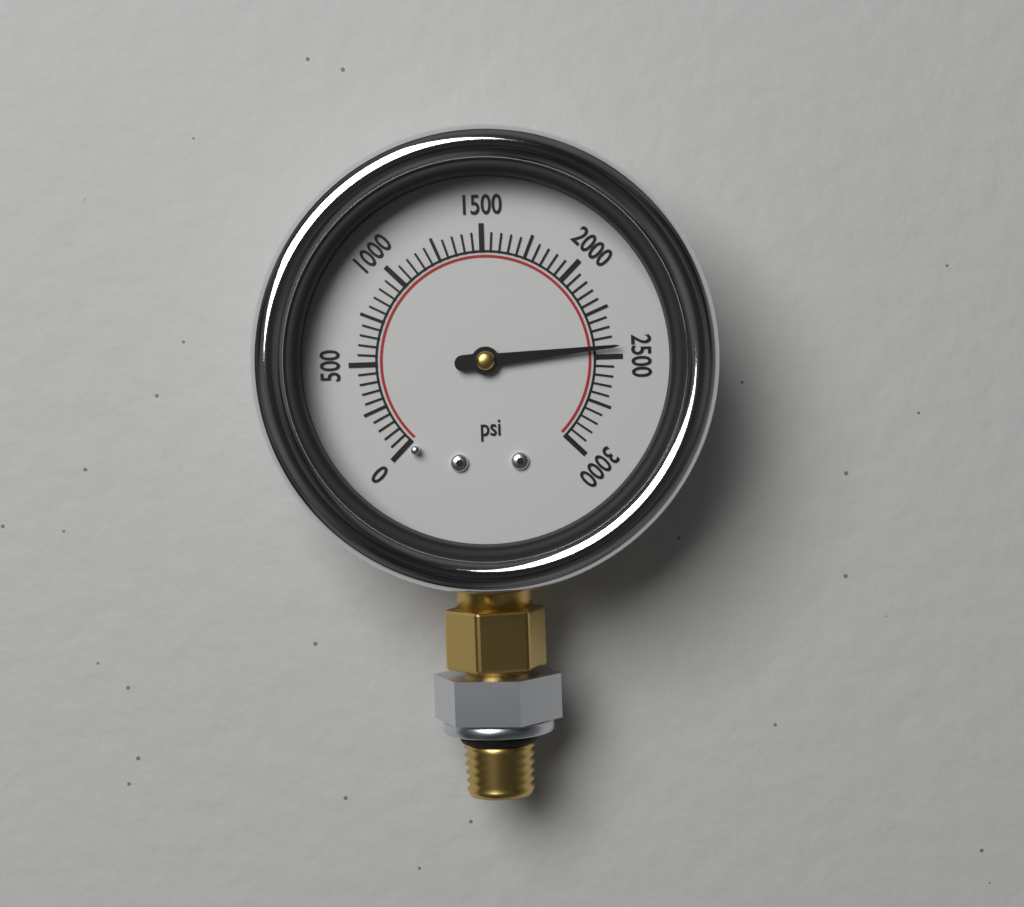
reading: 2450 psi
